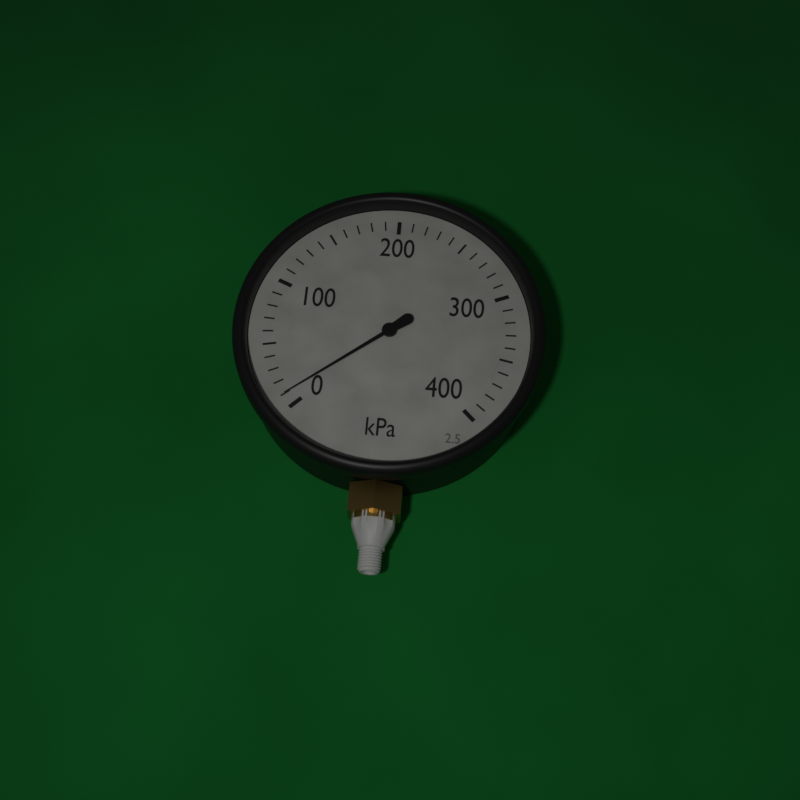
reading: 10 kPa
